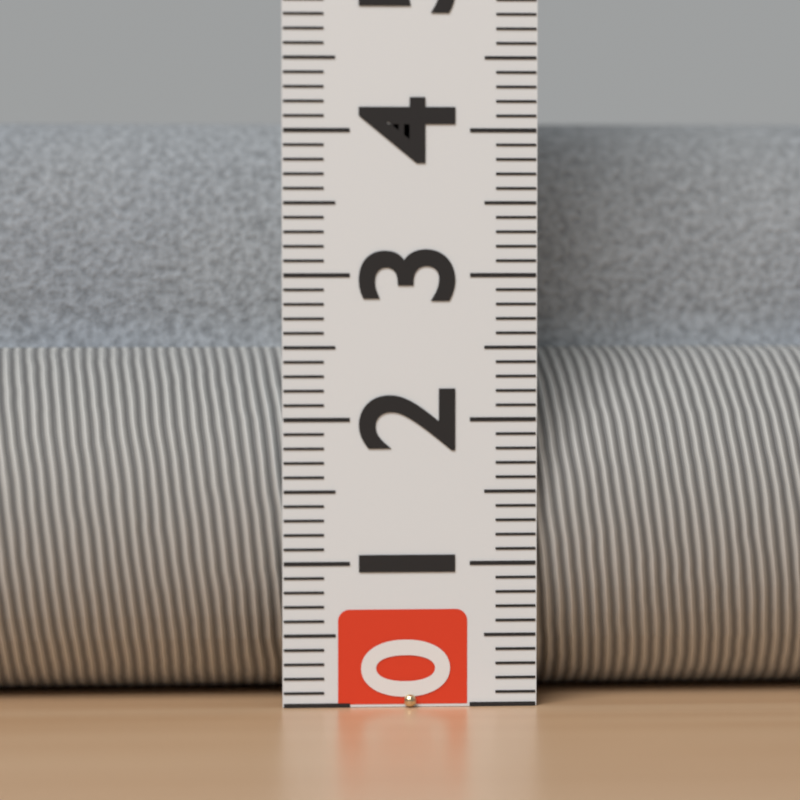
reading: 4.1 (no unit)
